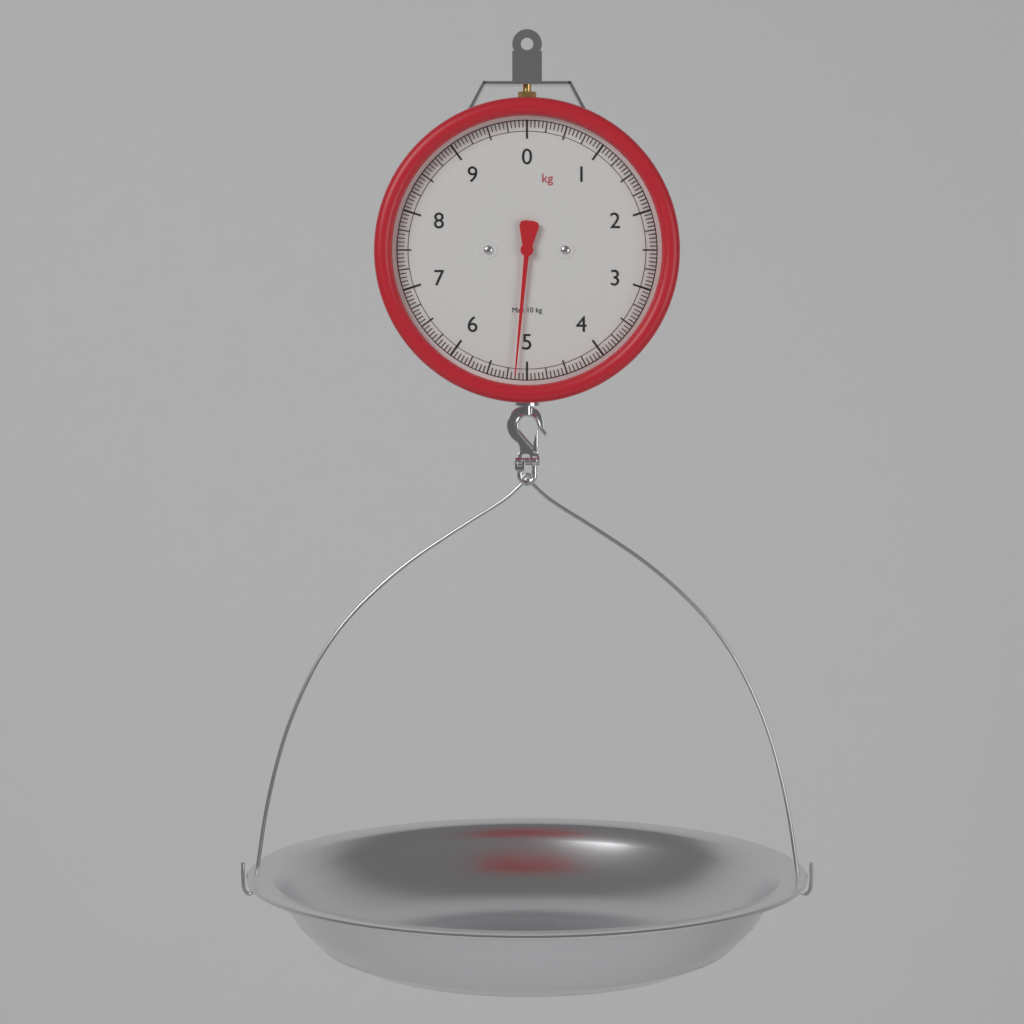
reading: 5.15 kg
